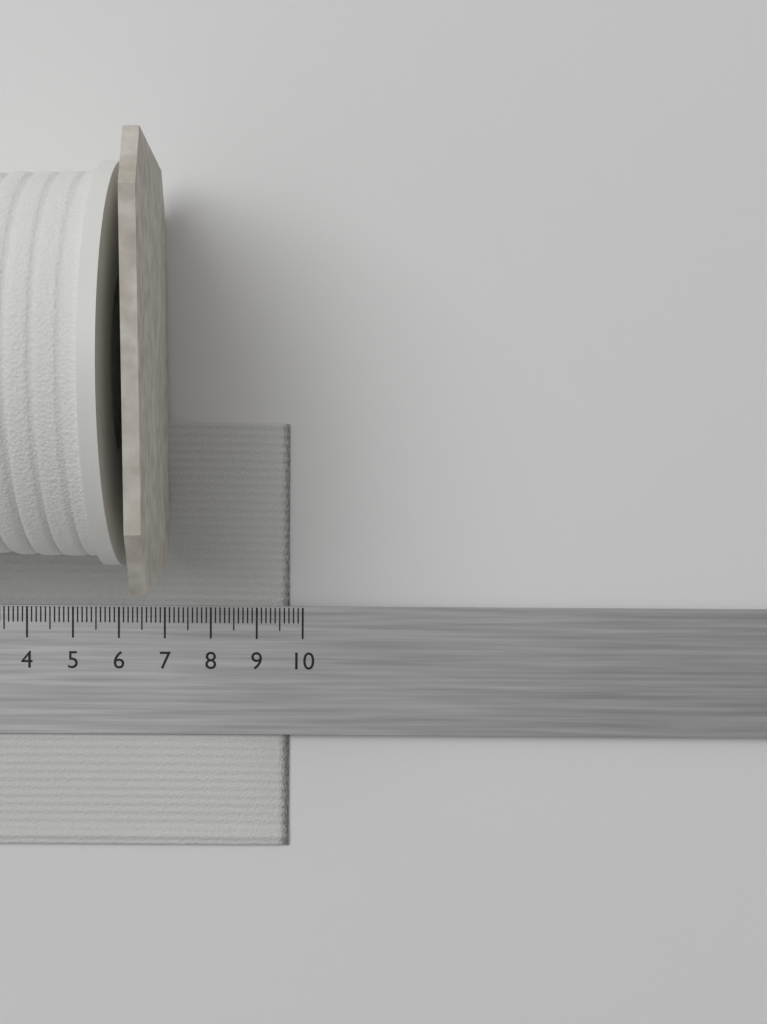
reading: 9.7 cm
